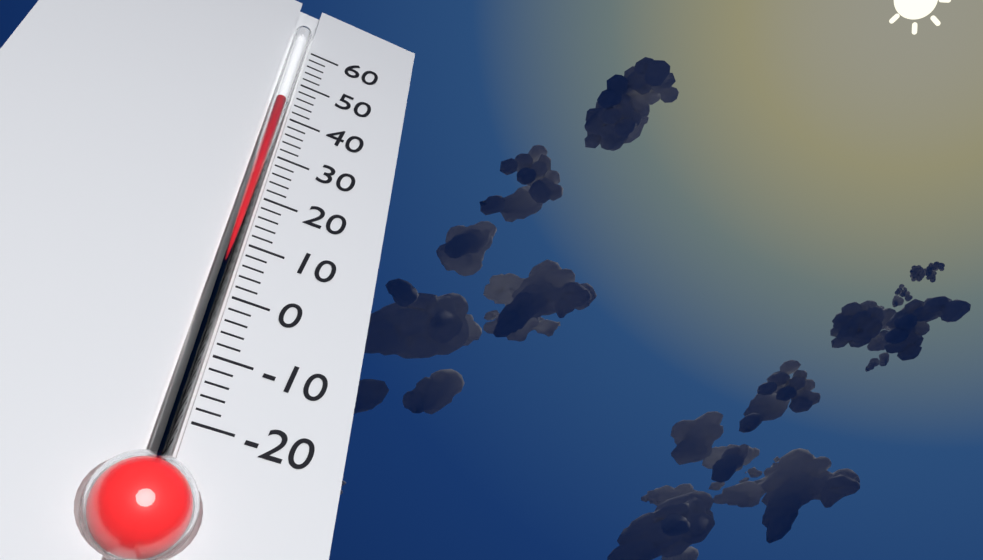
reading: 44 (no unit)
